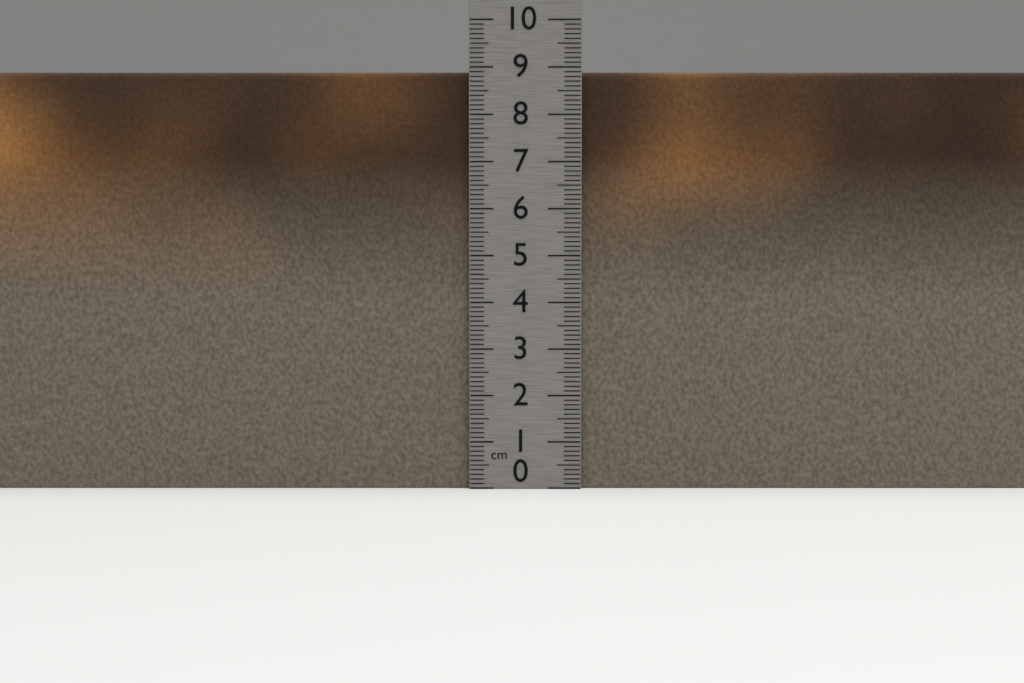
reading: 8.9 cm
